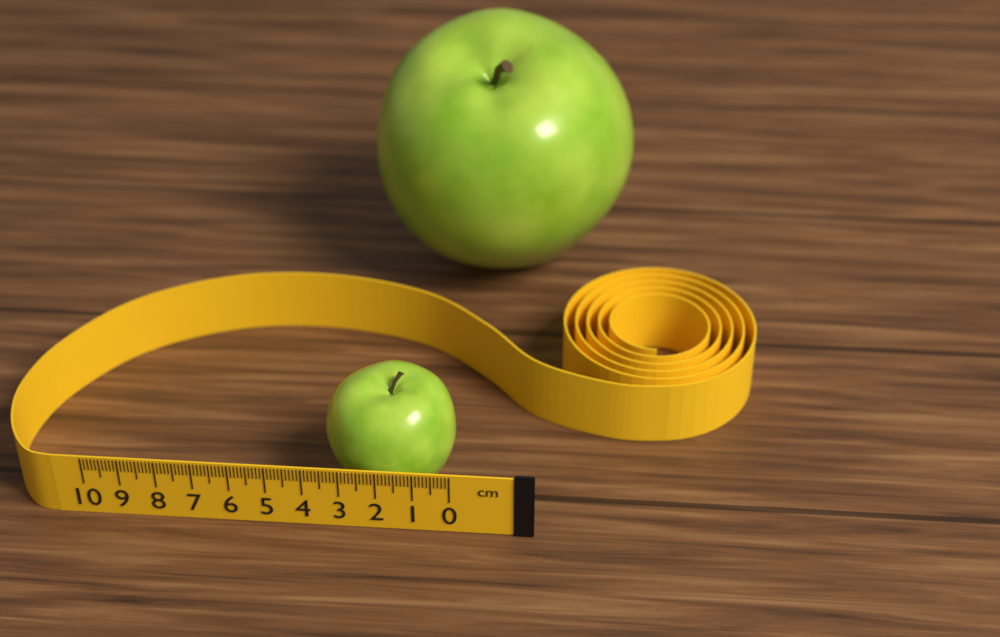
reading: 3.6 cm
